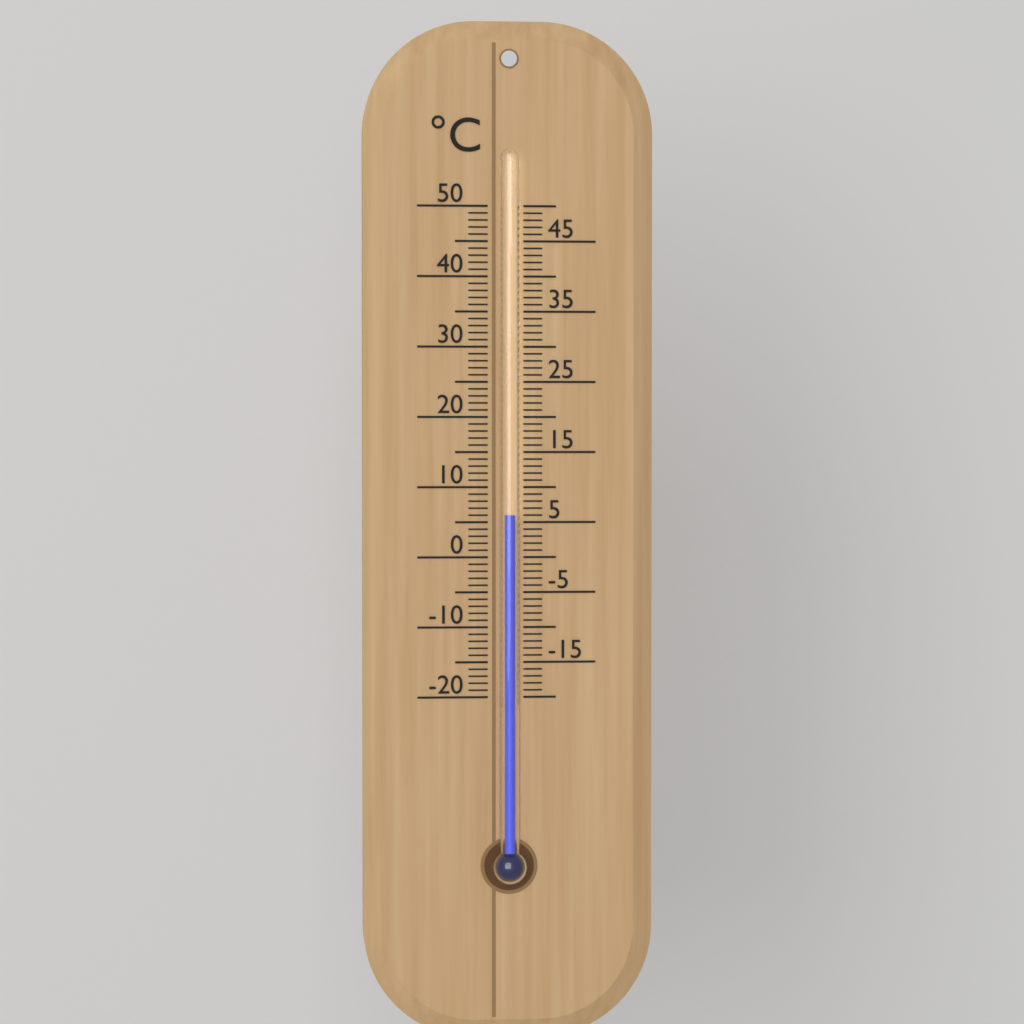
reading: 6 °C
